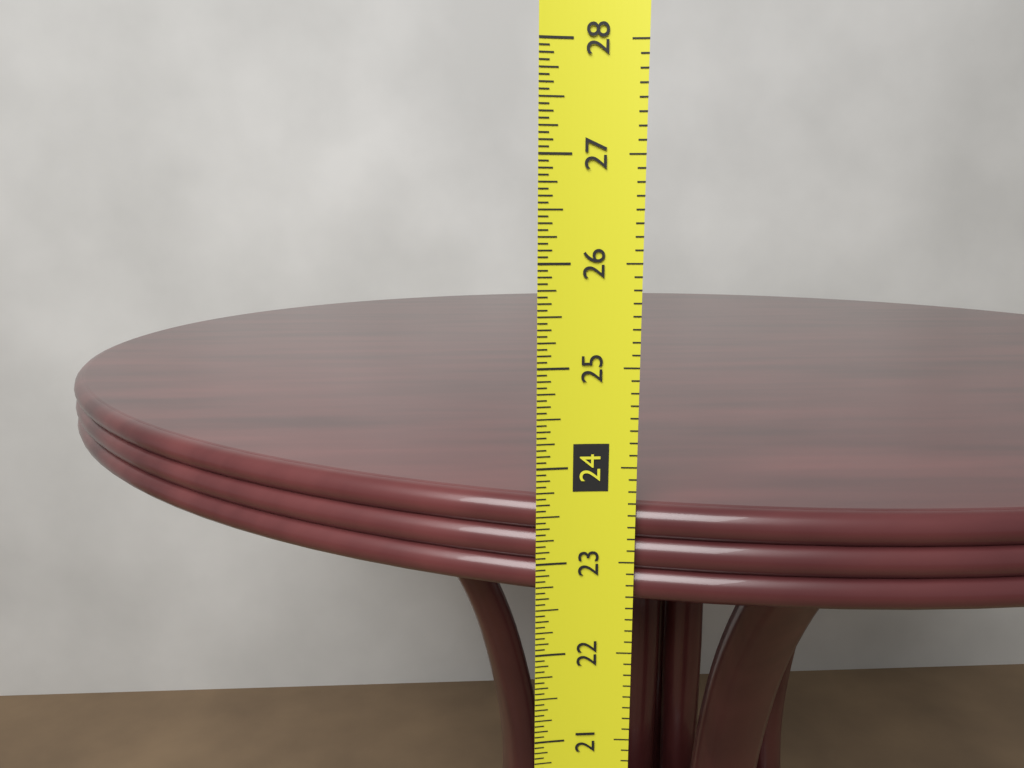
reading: 23.5625 in
